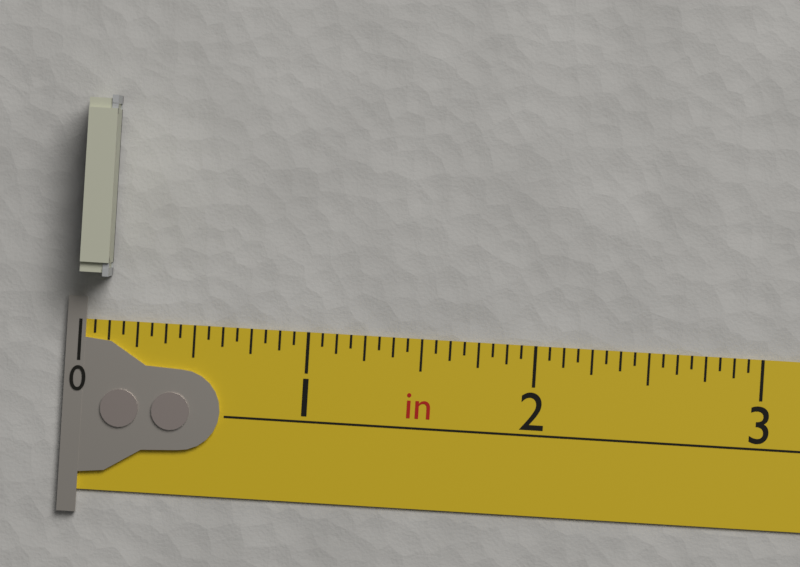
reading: 0.1250 in
